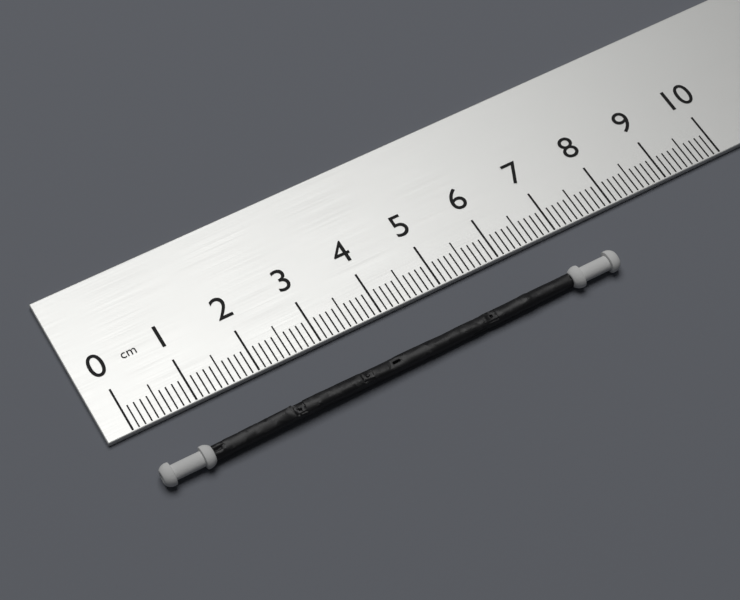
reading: 7.5 cm
